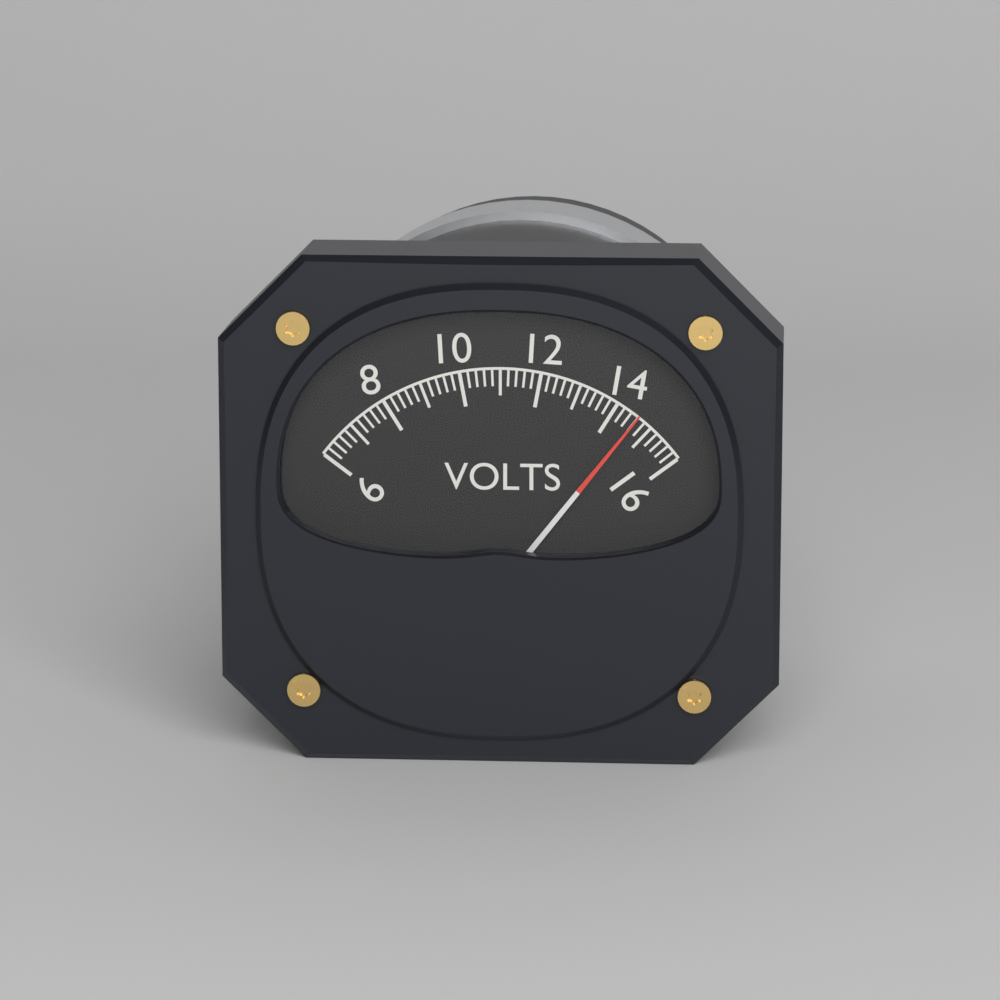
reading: 14.6 V
